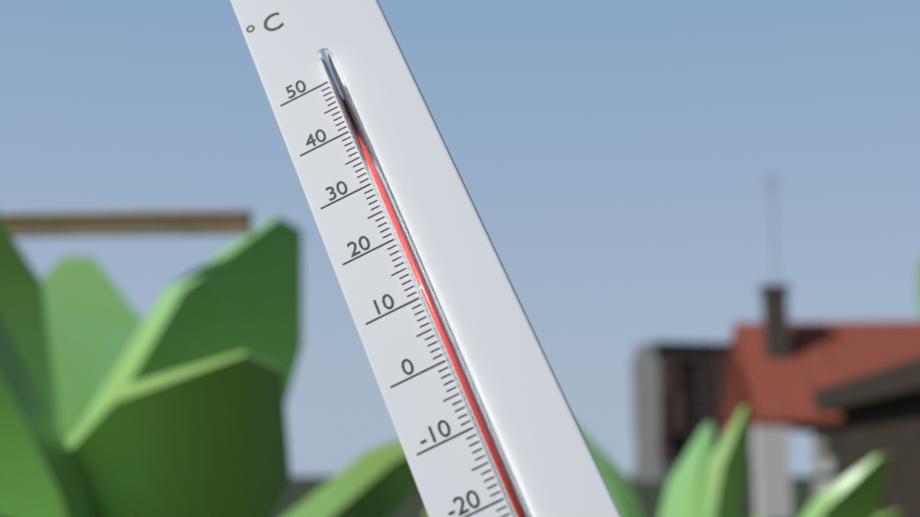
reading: 49 °C
